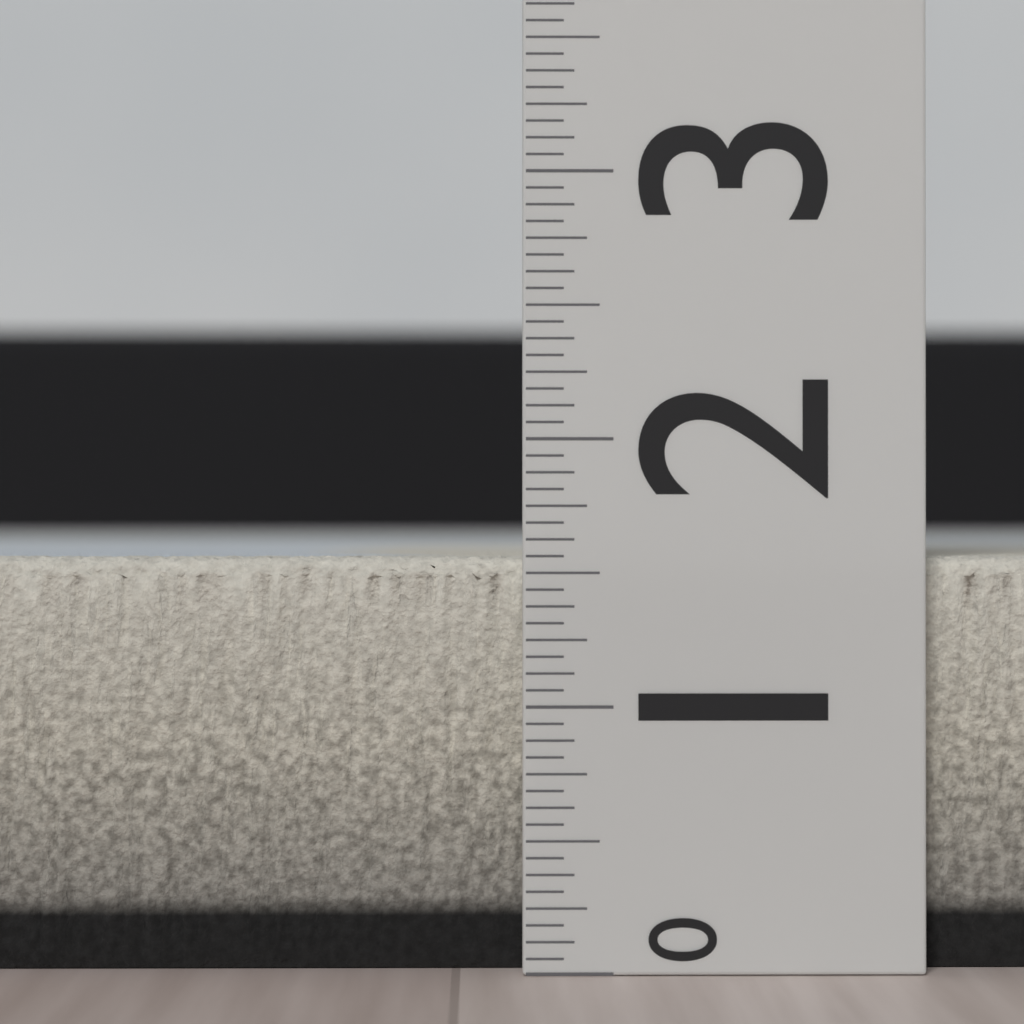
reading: 1.5625 (no unit)
